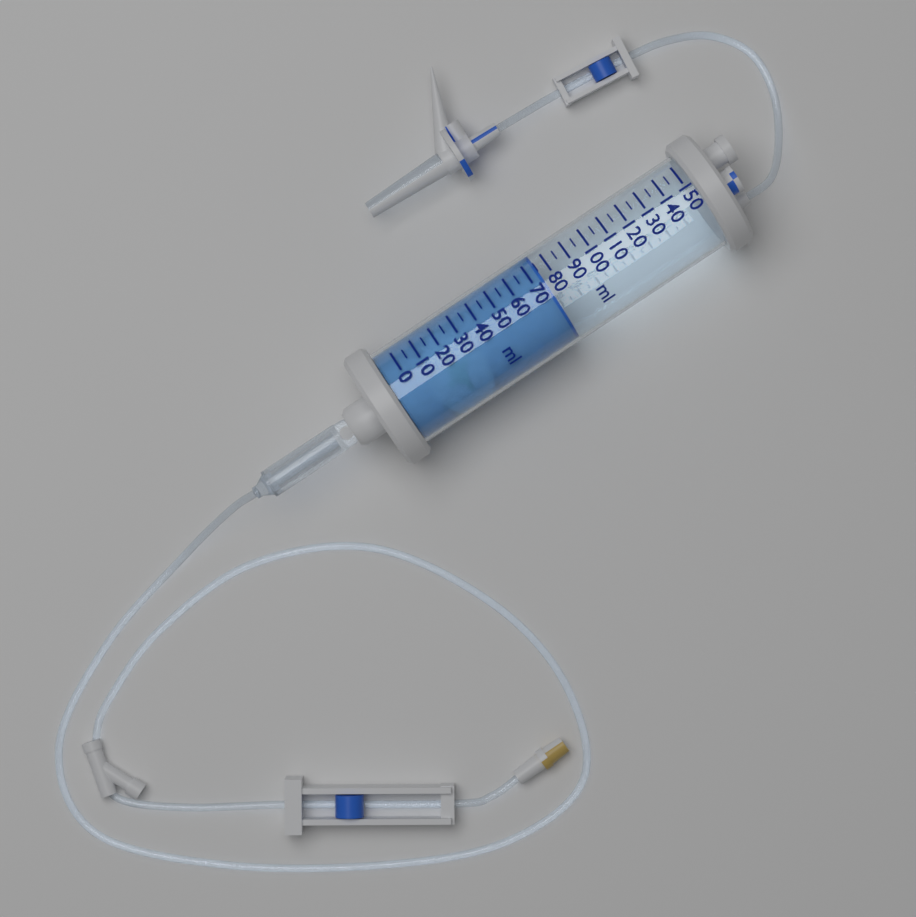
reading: 75 ml
